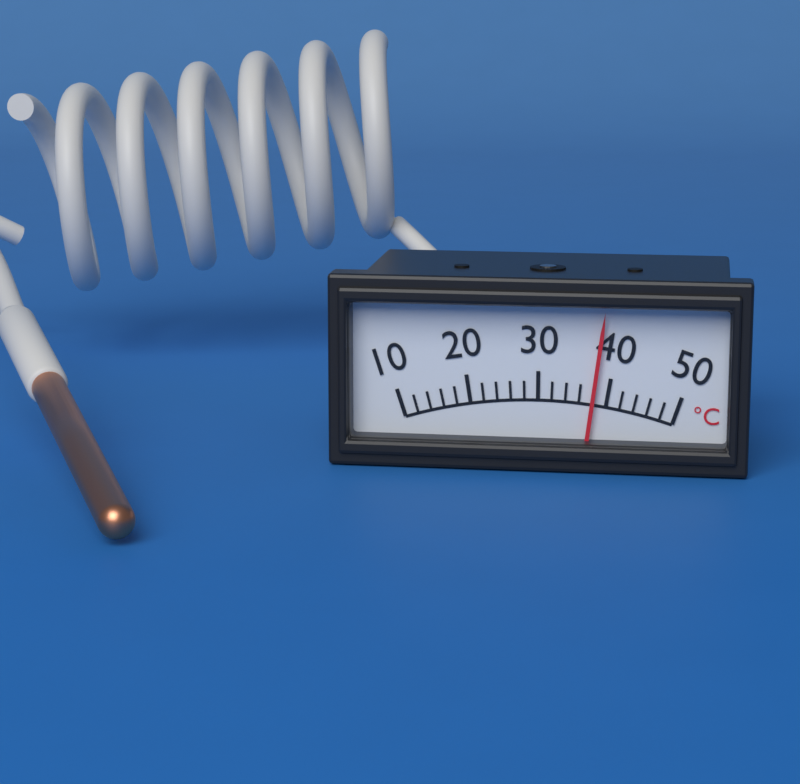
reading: 38 °C
